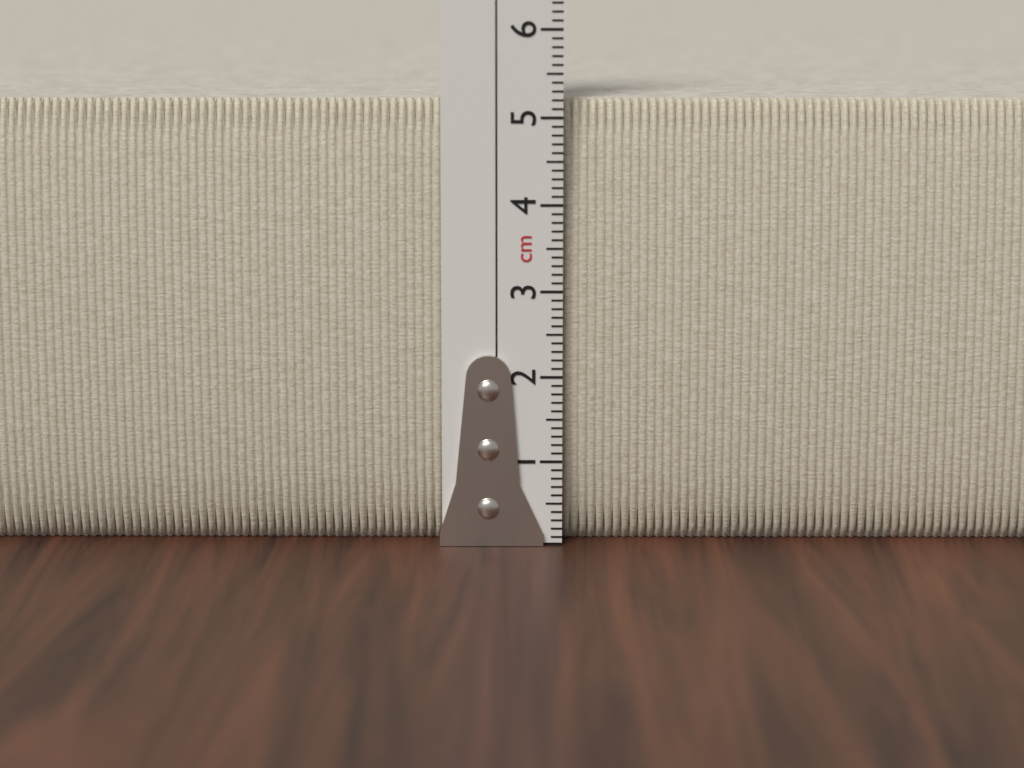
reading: 5.2 cm
